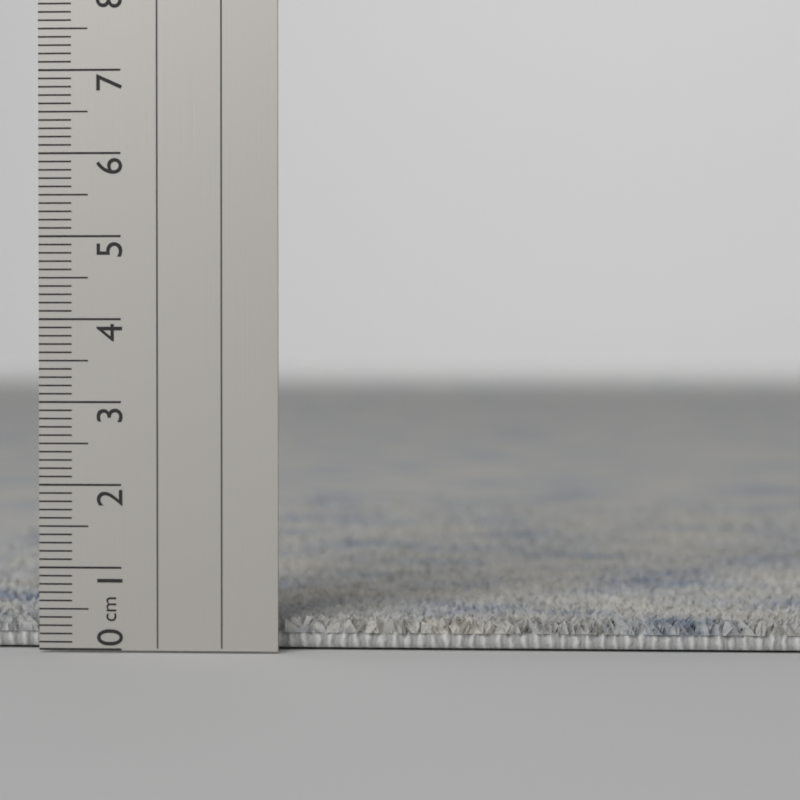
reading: 0.4 cm
